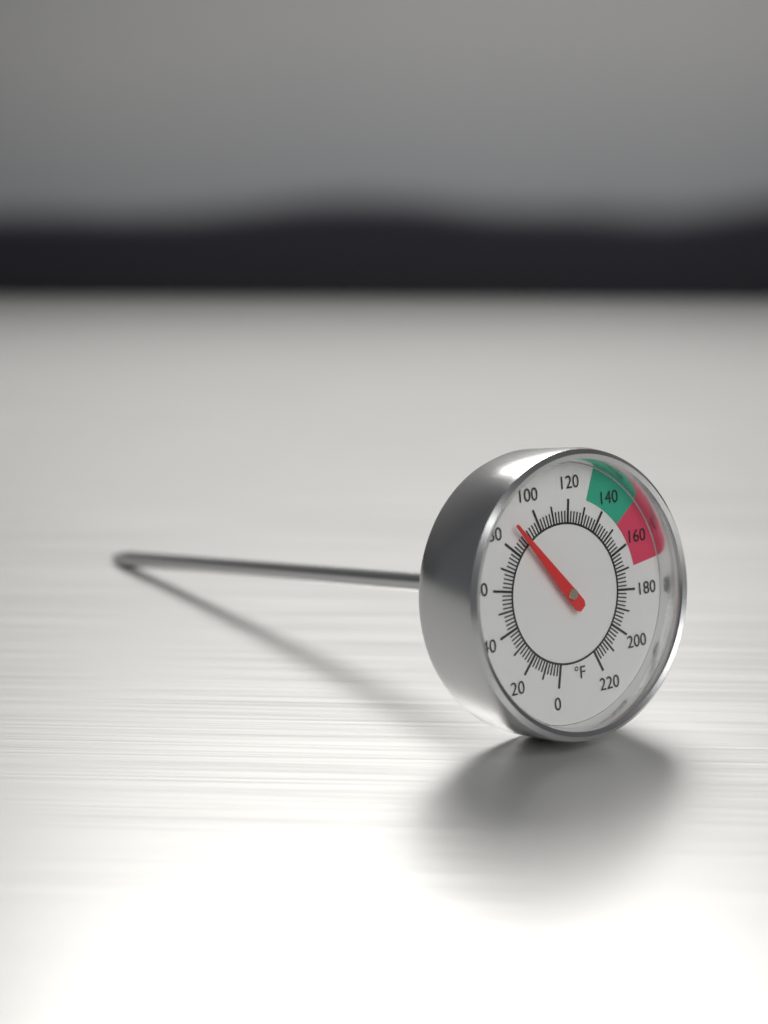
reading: 88 °F
